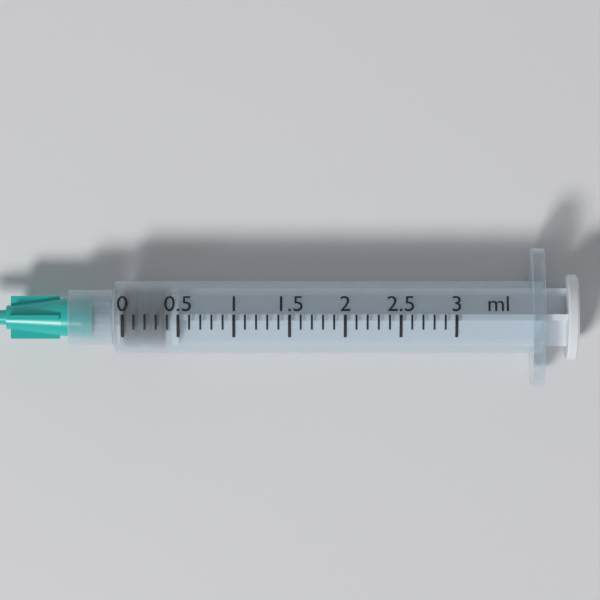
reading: 0.0 ml
